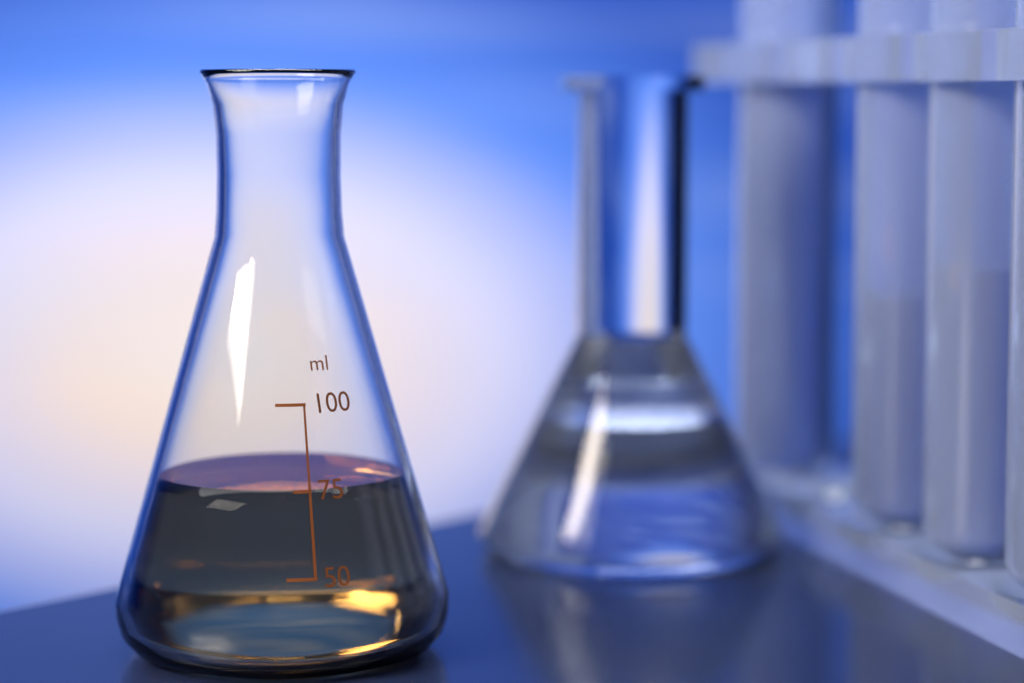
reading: 75 ml
